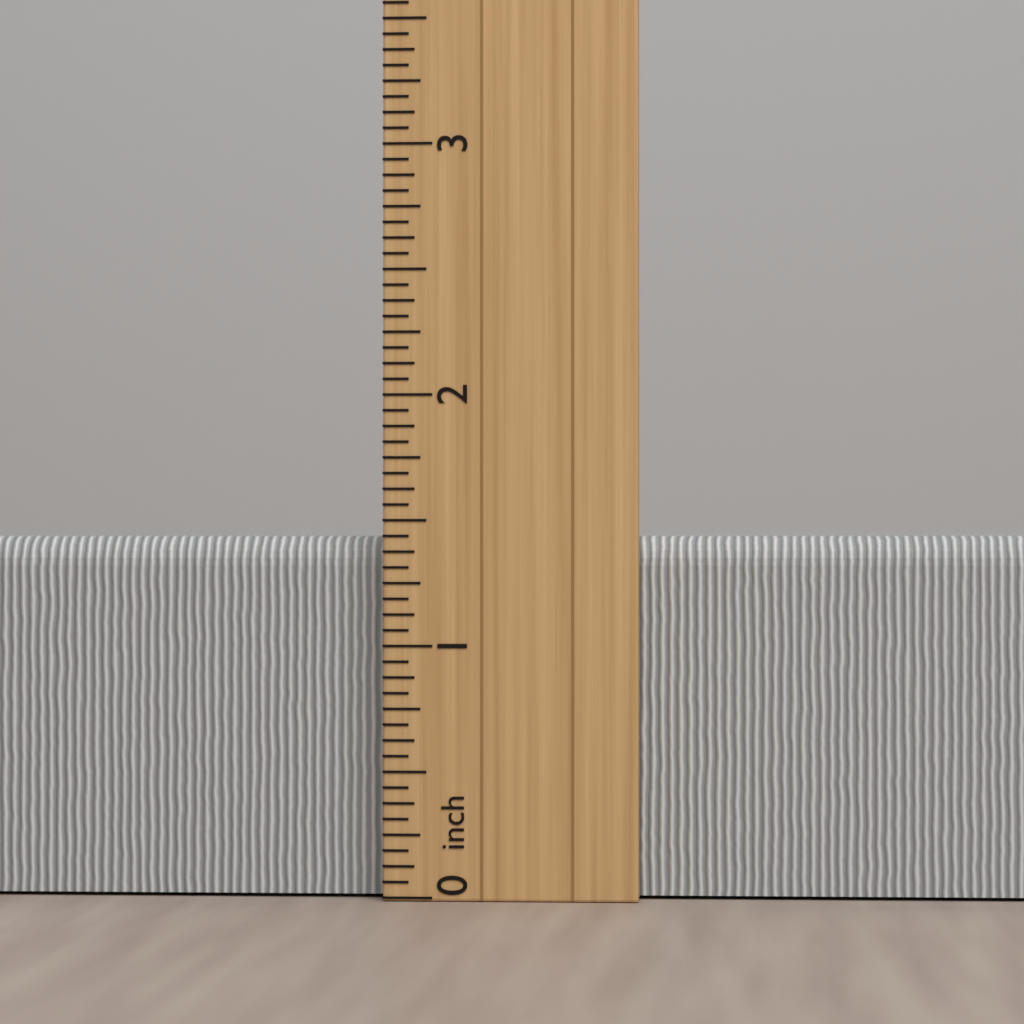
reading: 1.4375 inch
